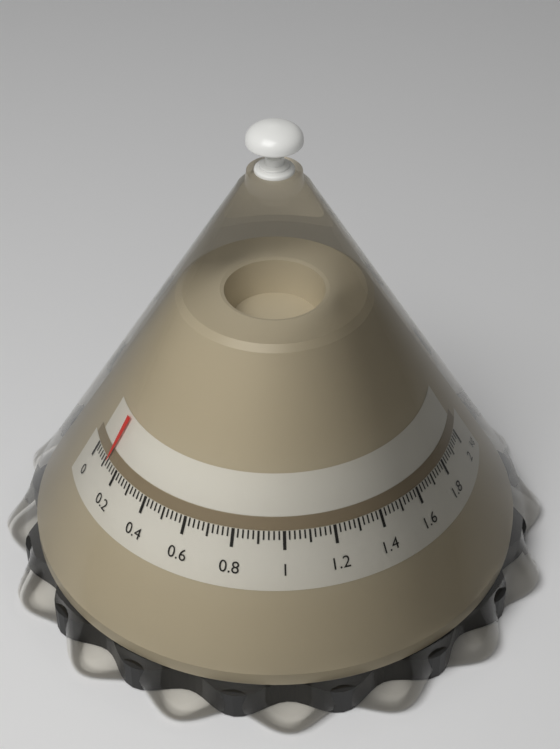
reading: 0.12 kg
